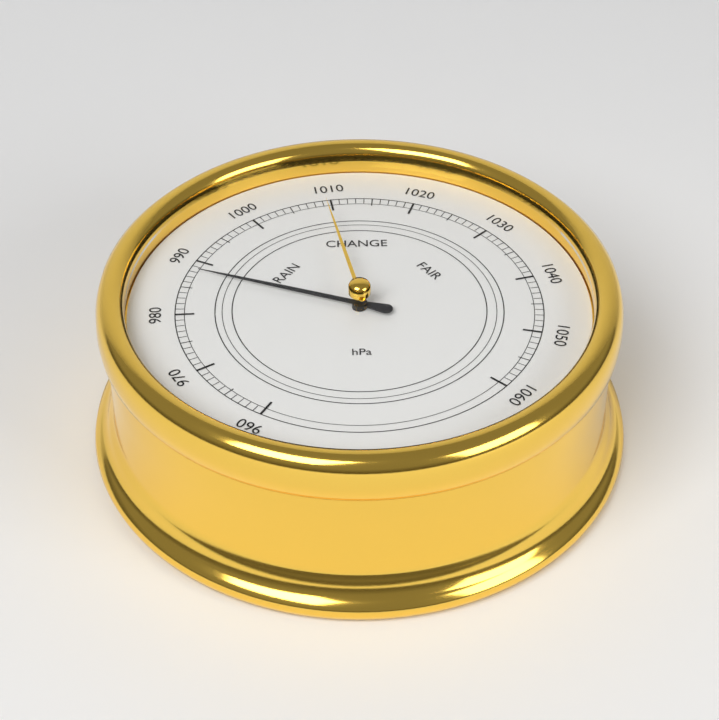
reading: 988 hPa
